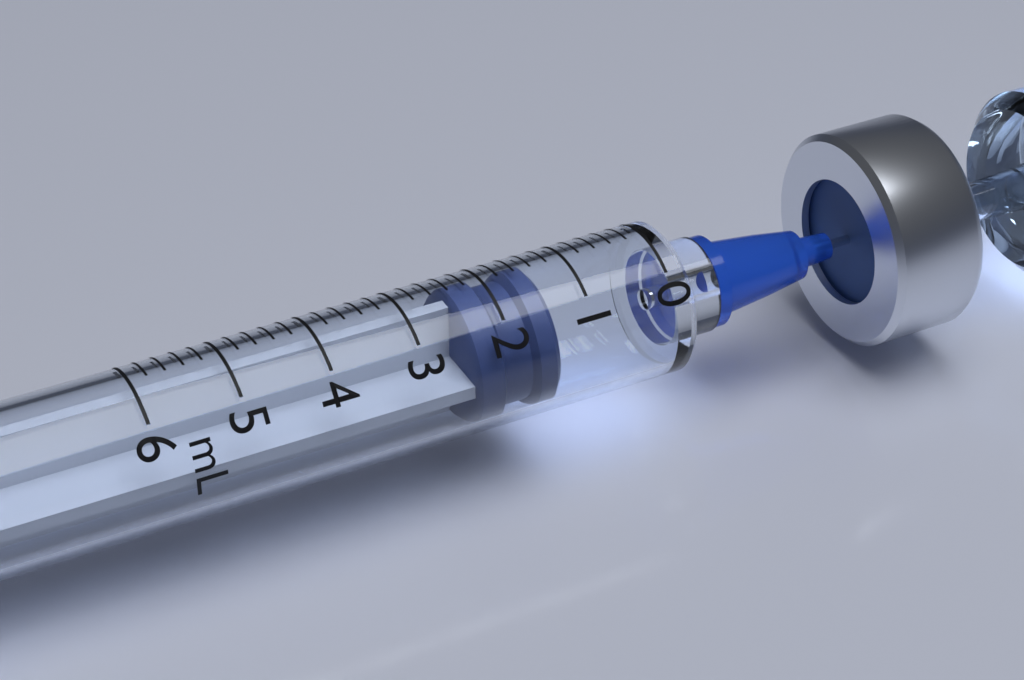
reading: 1.4 mL
